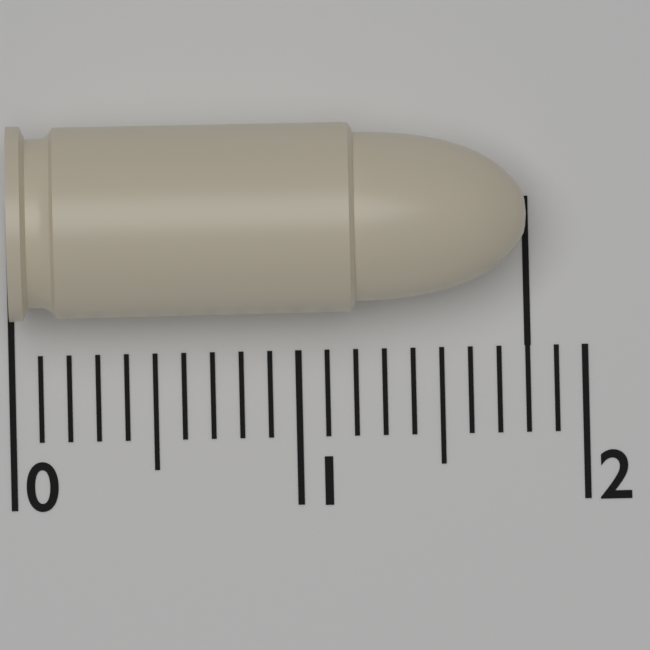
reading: 1.8 (no unit)
